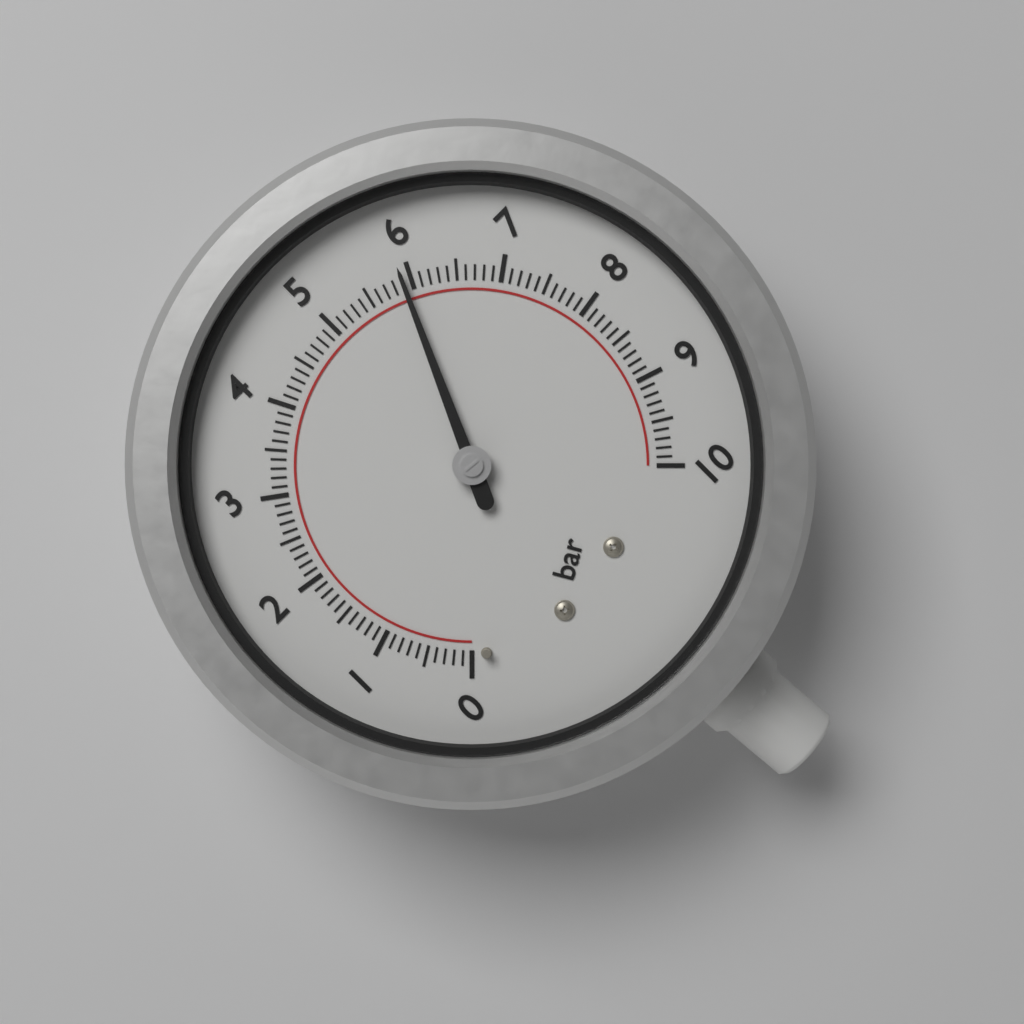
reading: 5.9 bar
